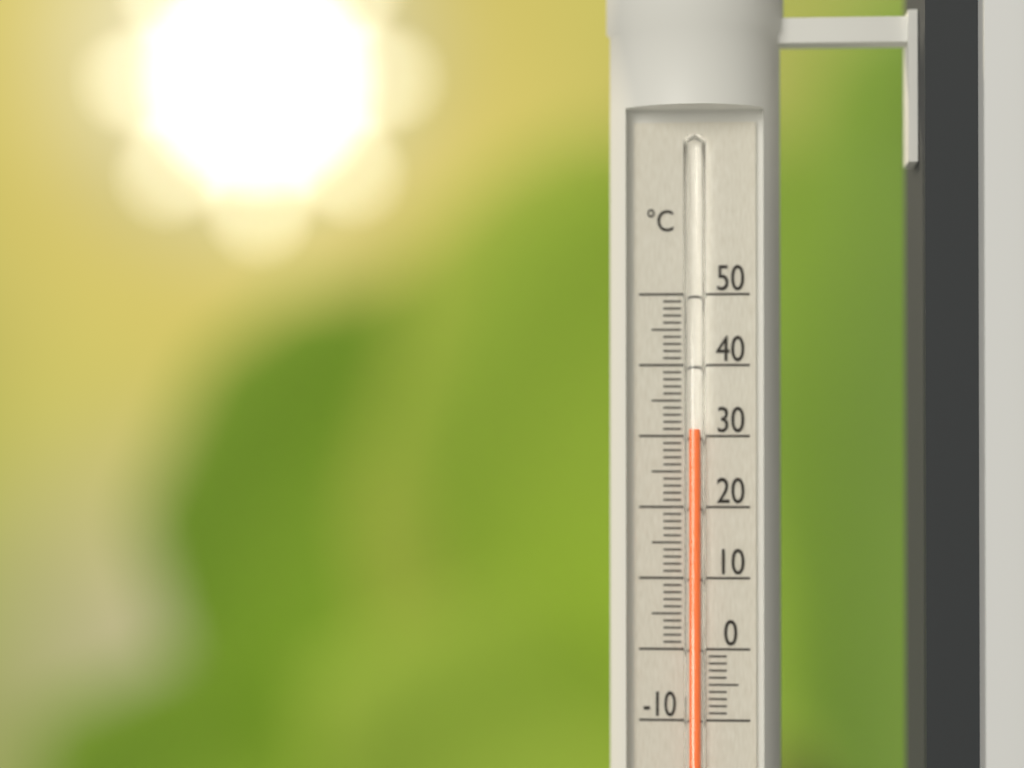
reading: 31 °C
